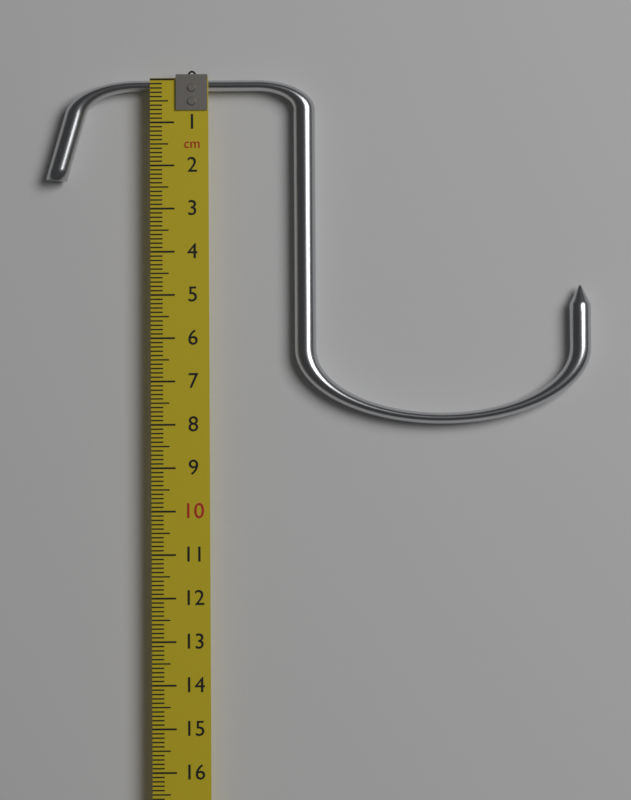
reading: 8.0 cm
